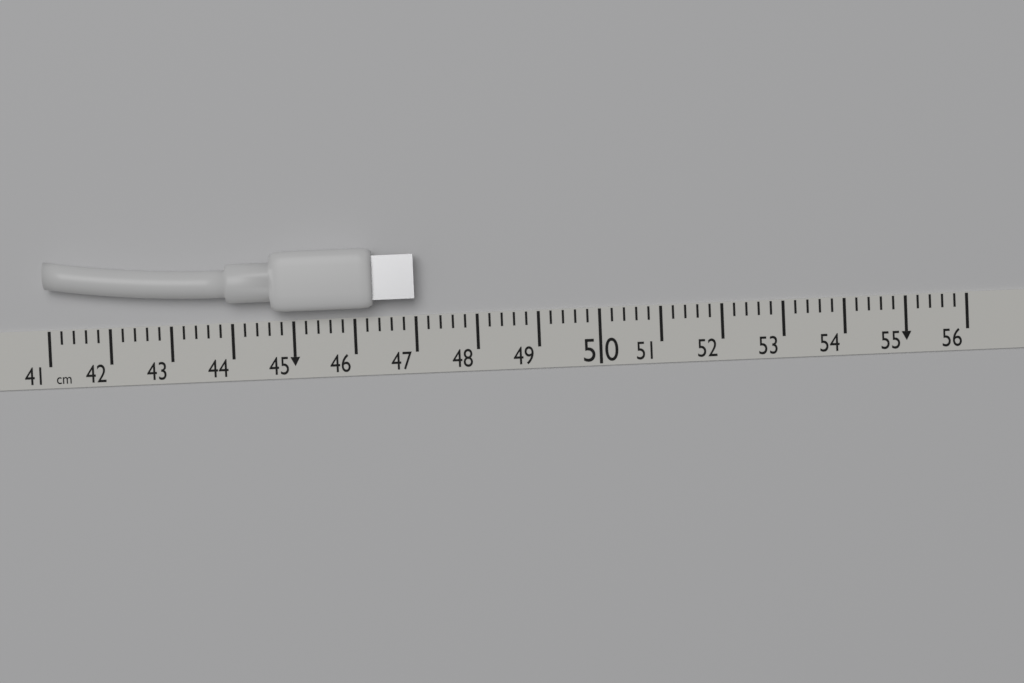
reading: 47.0 cm
